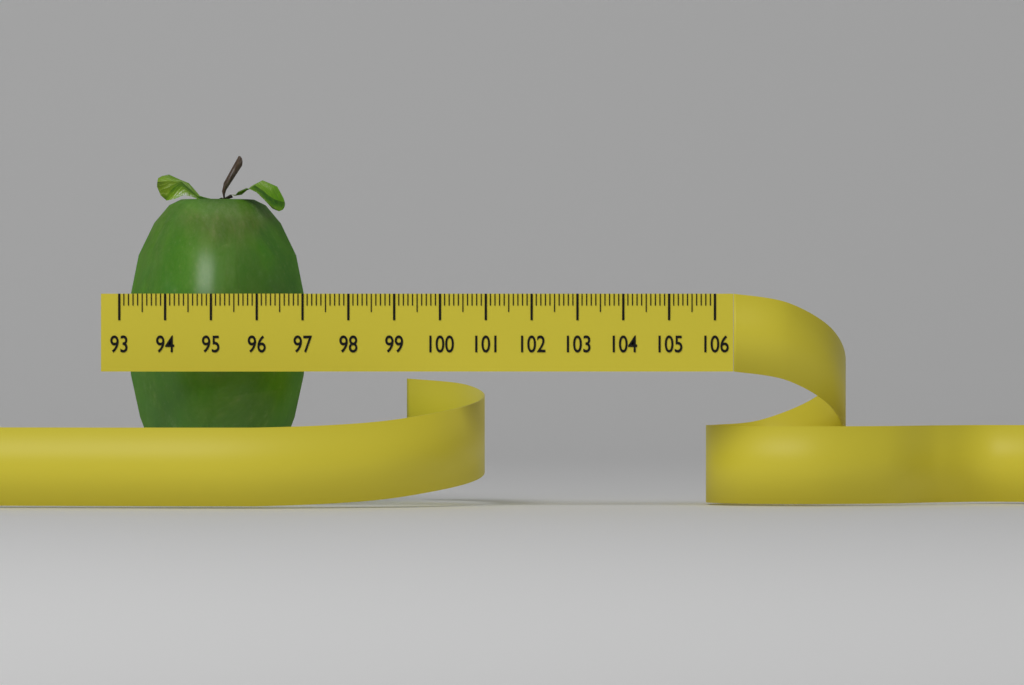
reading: 97.0 (no unit)
